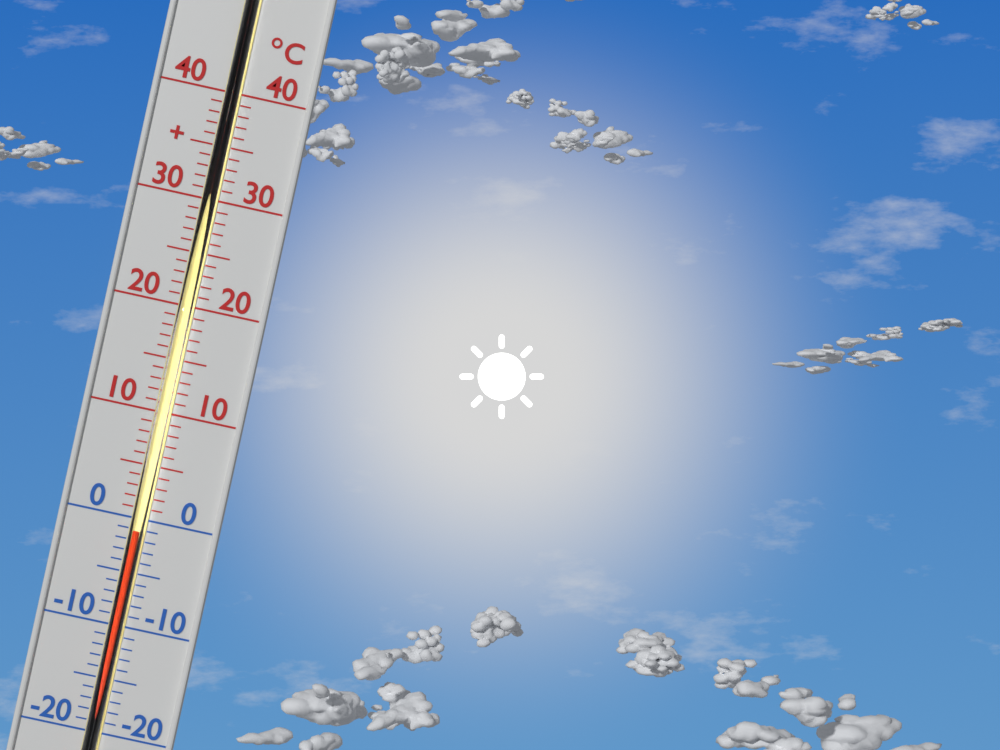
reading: -1 °C
